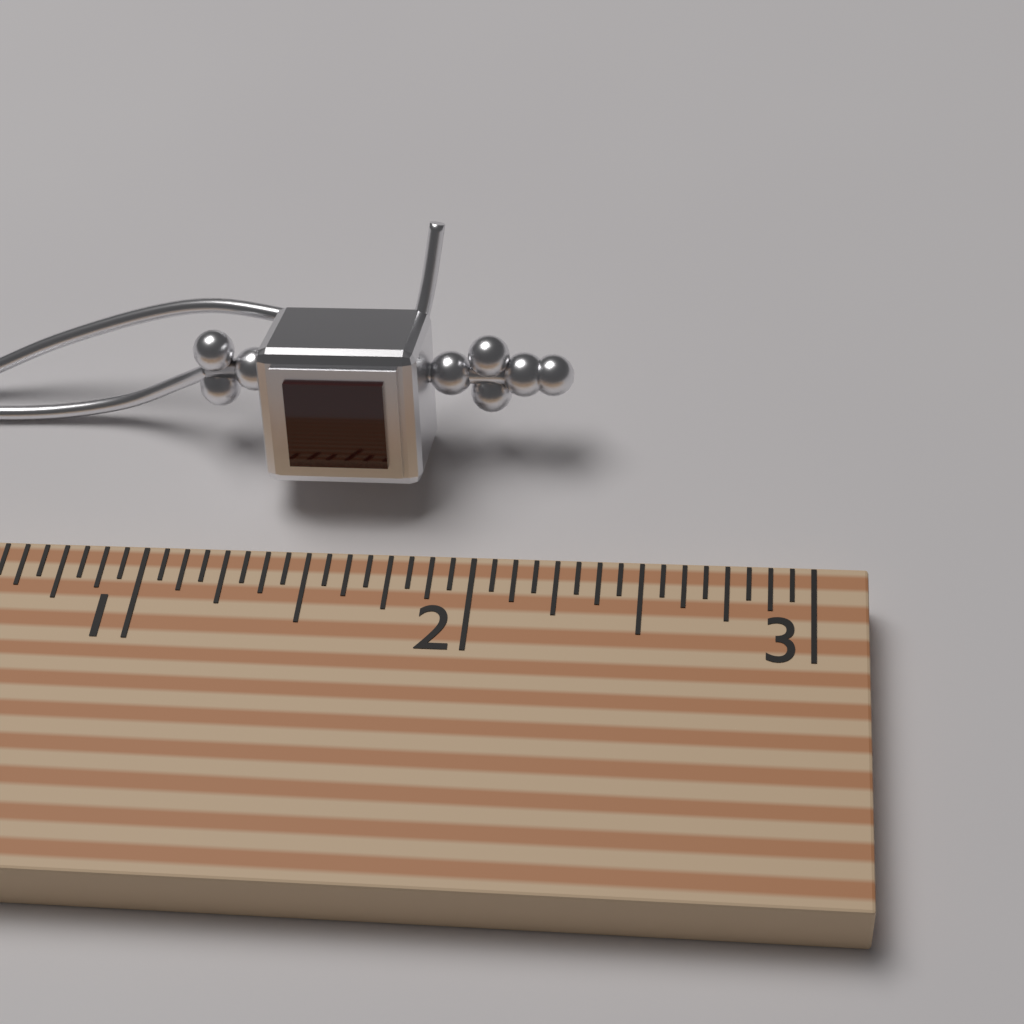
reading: 2.2500 (no unit)
